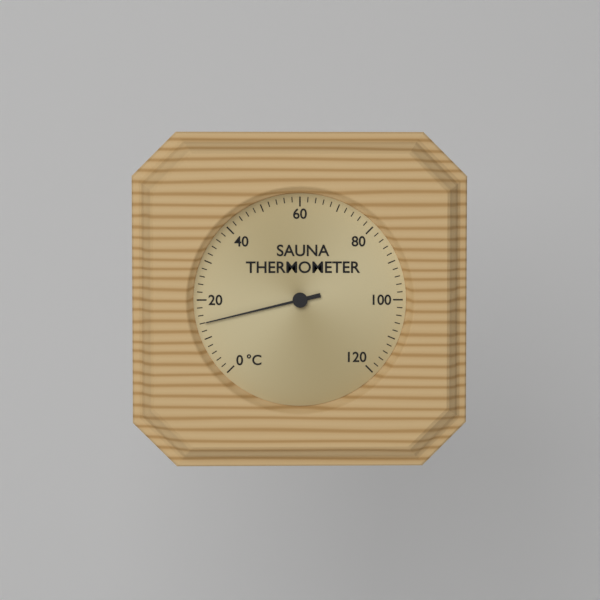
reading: 14 °C
